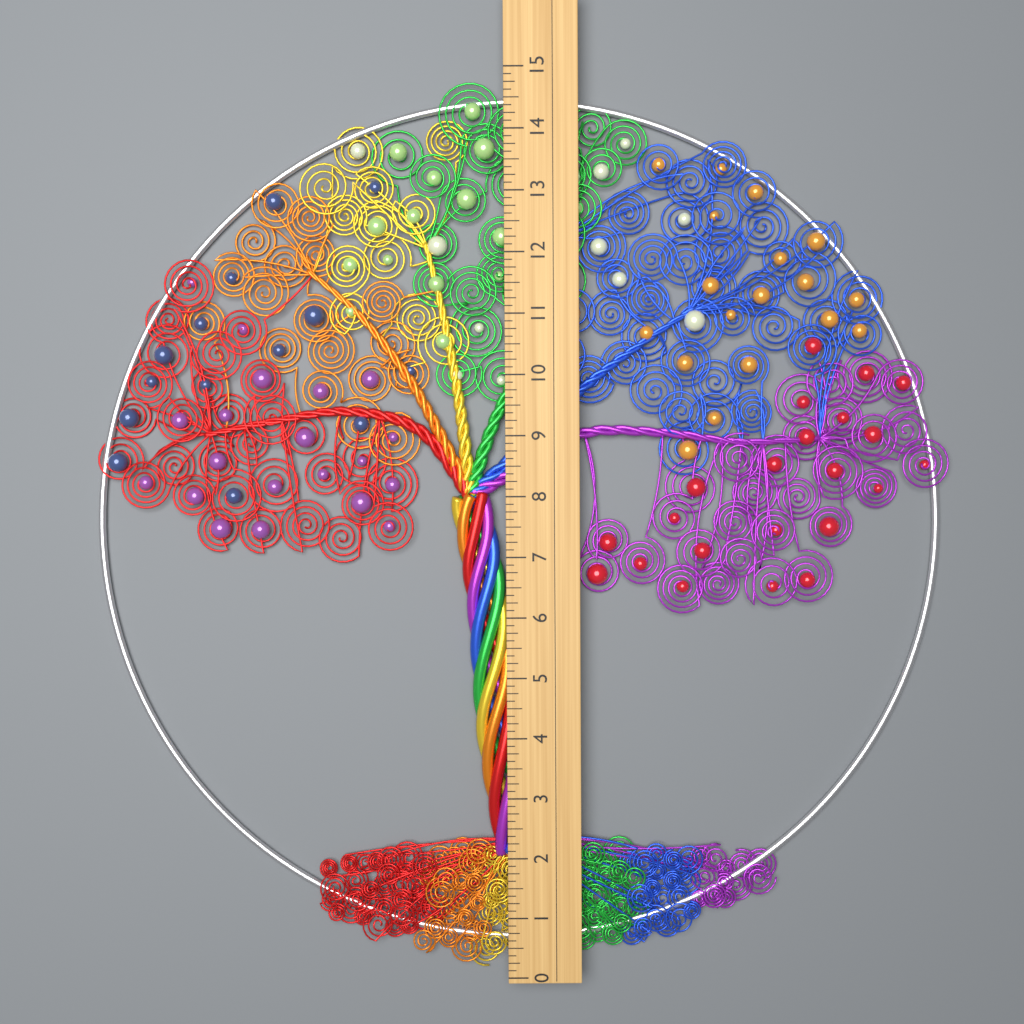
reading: 14.875 (no unit)
